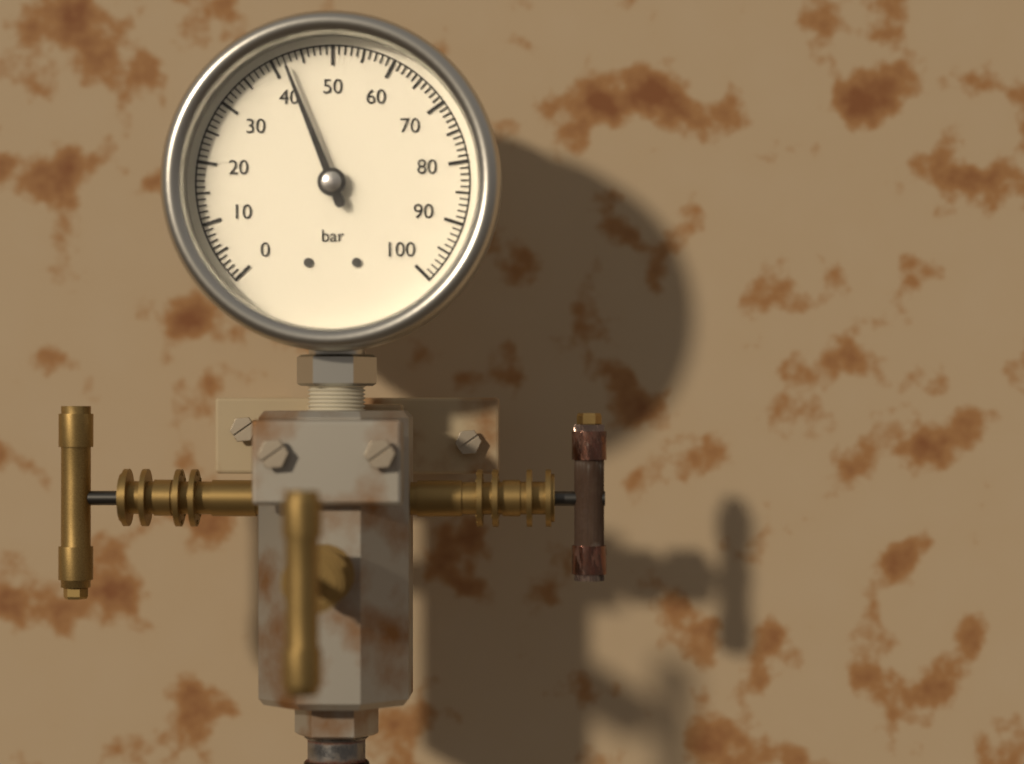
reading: 42 bar
